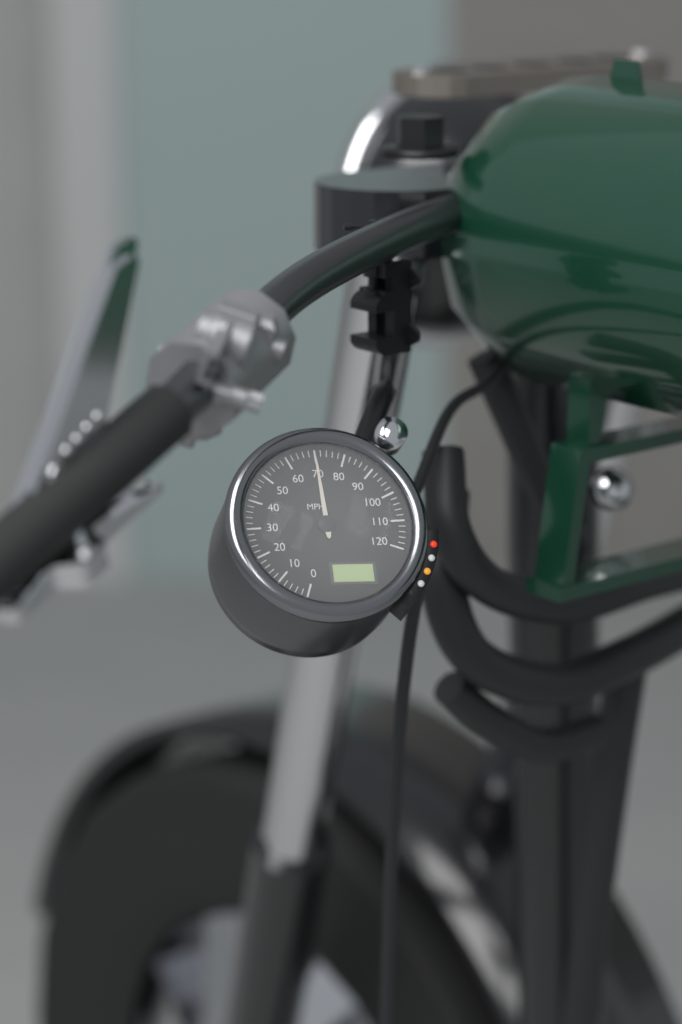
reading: 70 MPH
